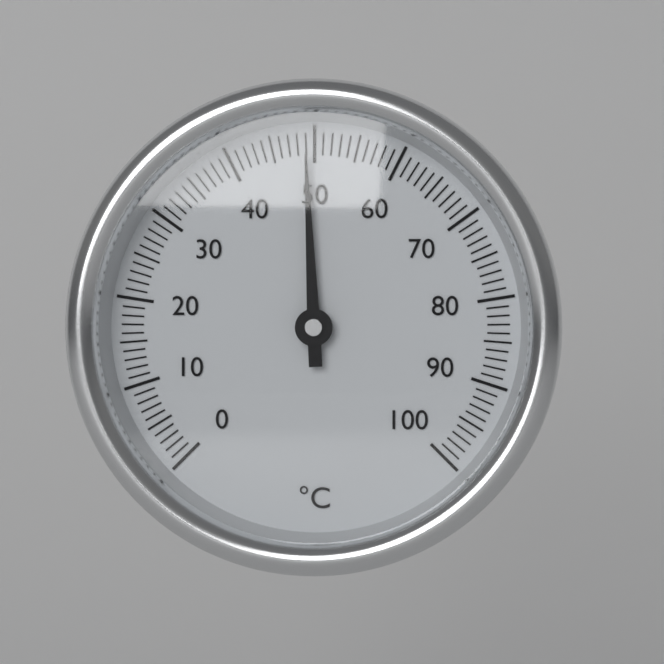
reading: 49 °C
